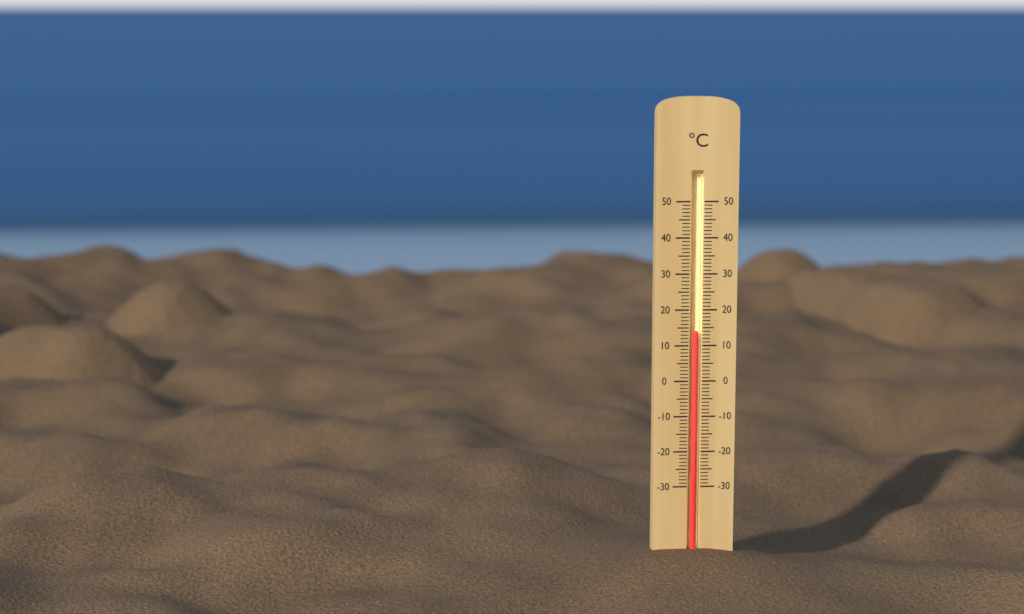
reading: 14 °C
